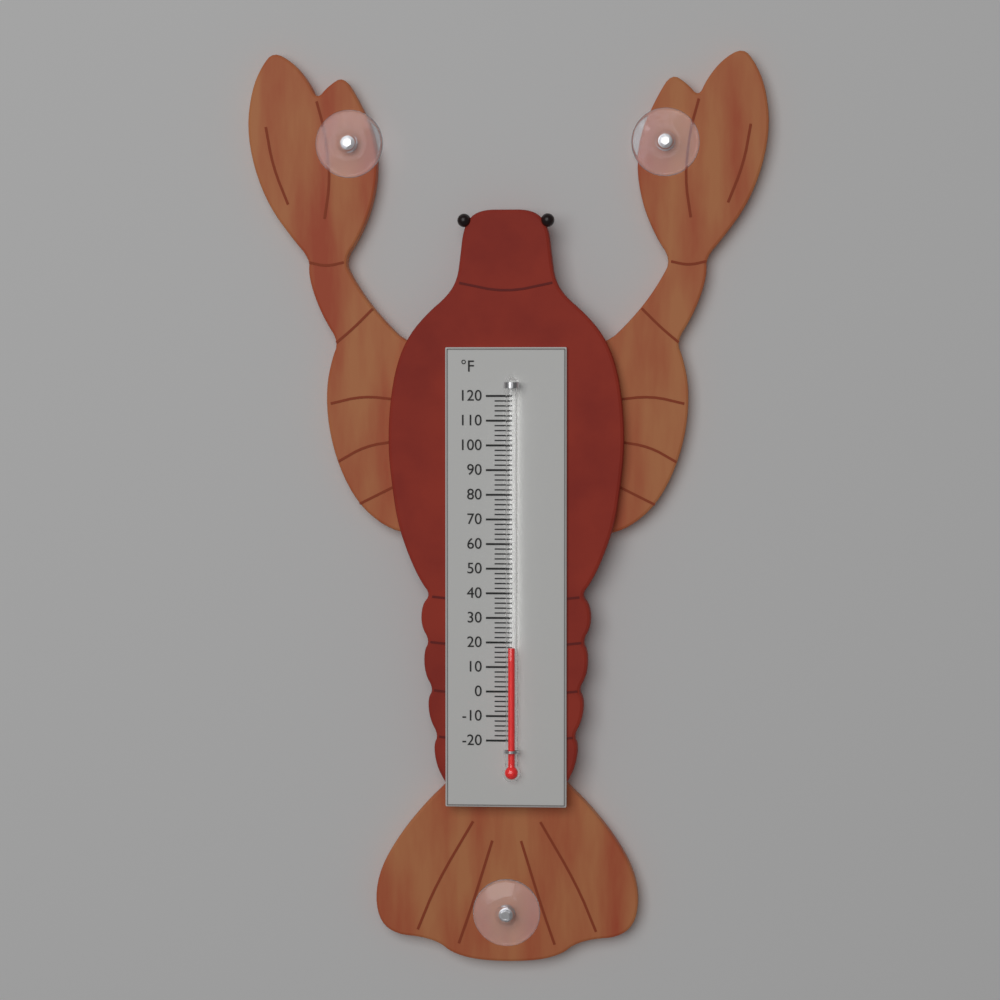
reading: 18 °F
